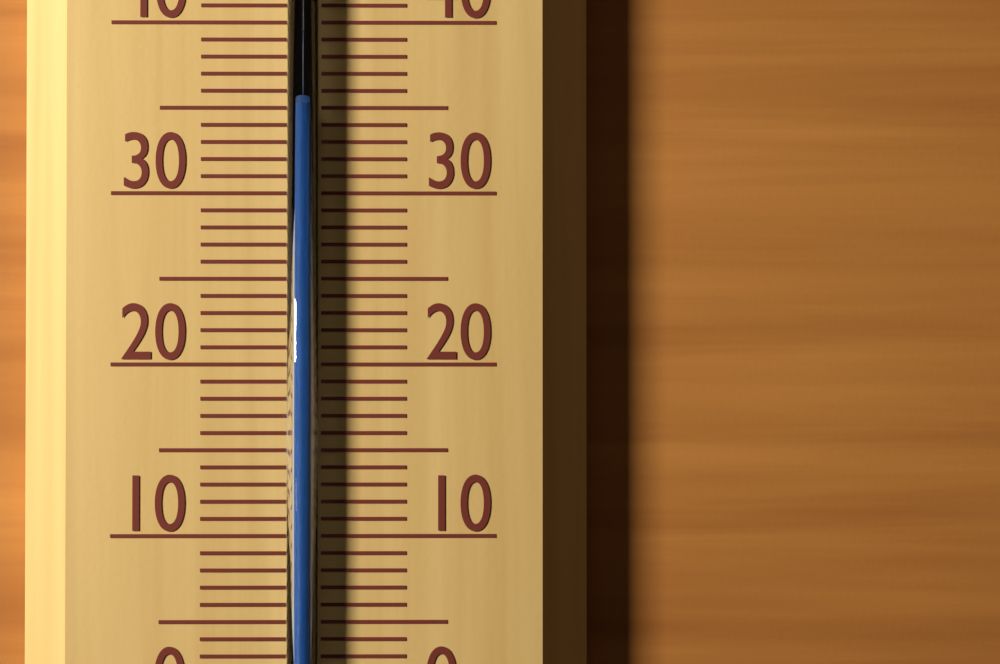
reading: 35 °C
